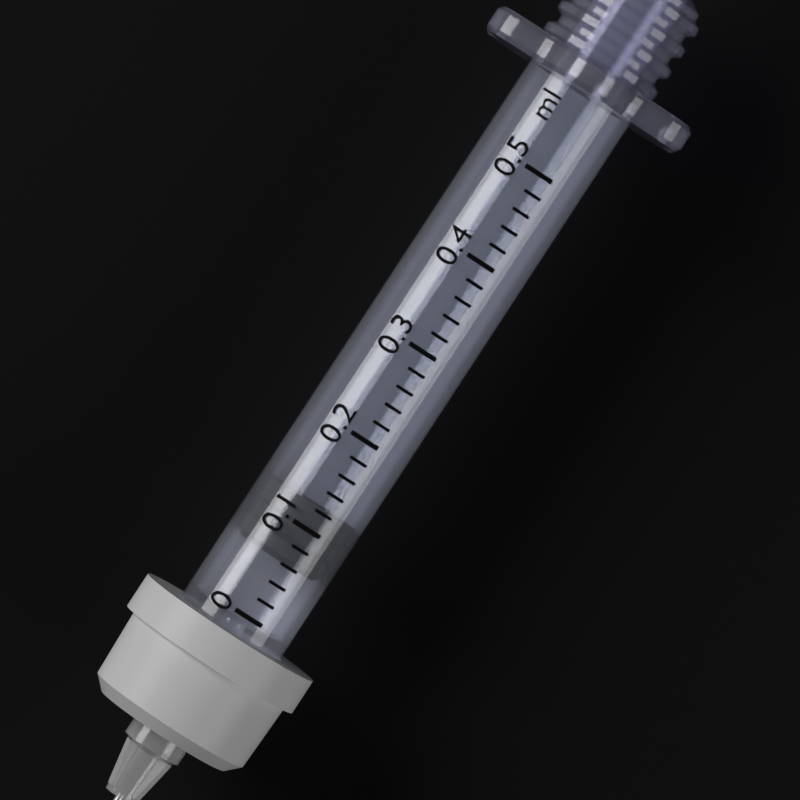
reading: 0.06 ml
